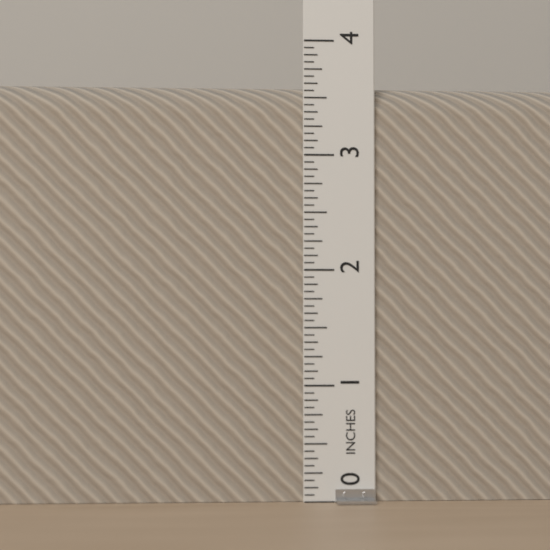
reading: 3.6250 in
